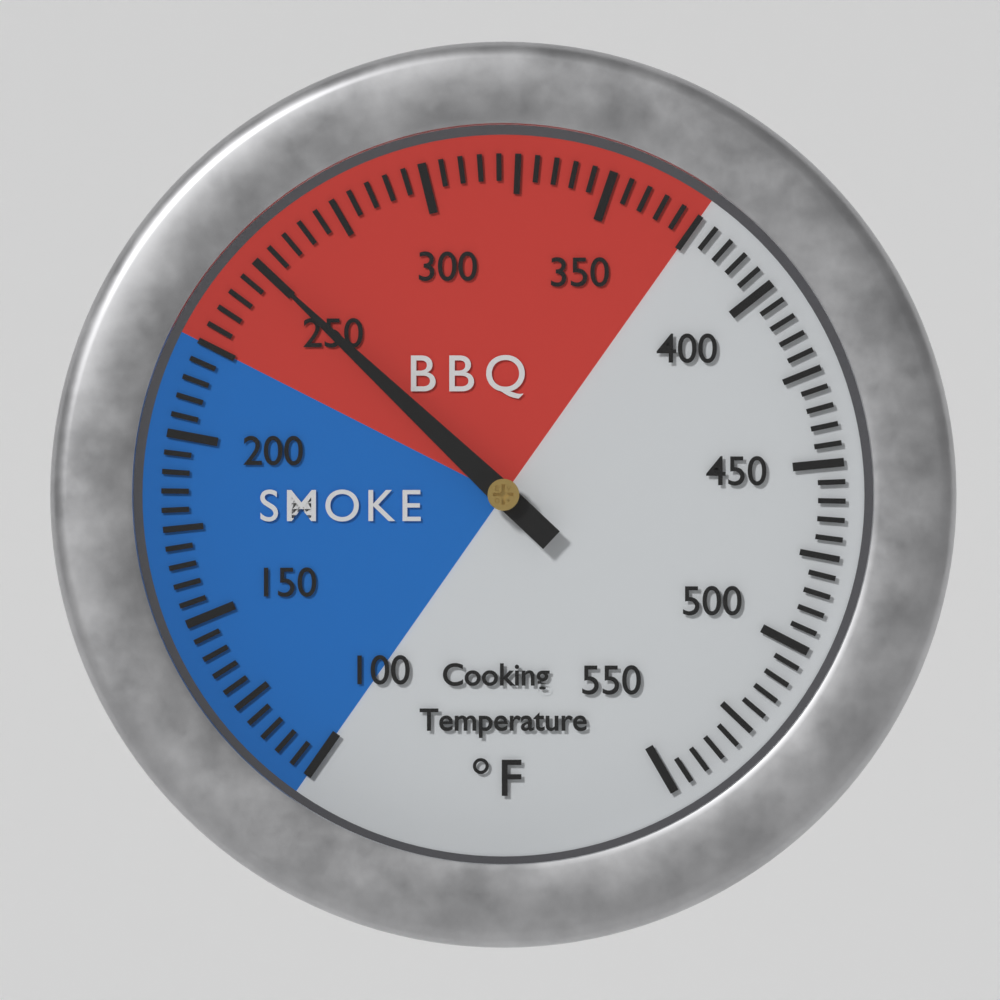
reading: 250 °F
